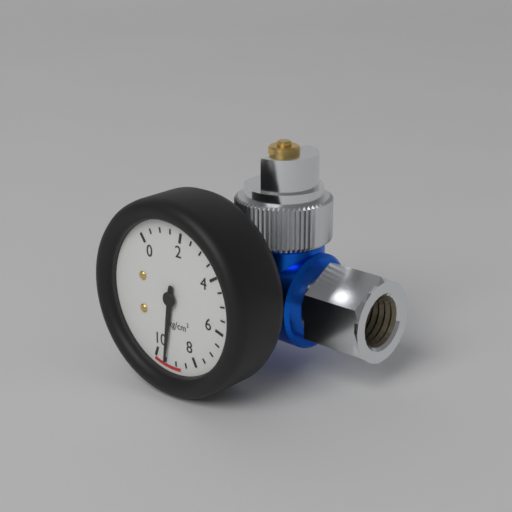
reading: 9.5 kg/cm²
